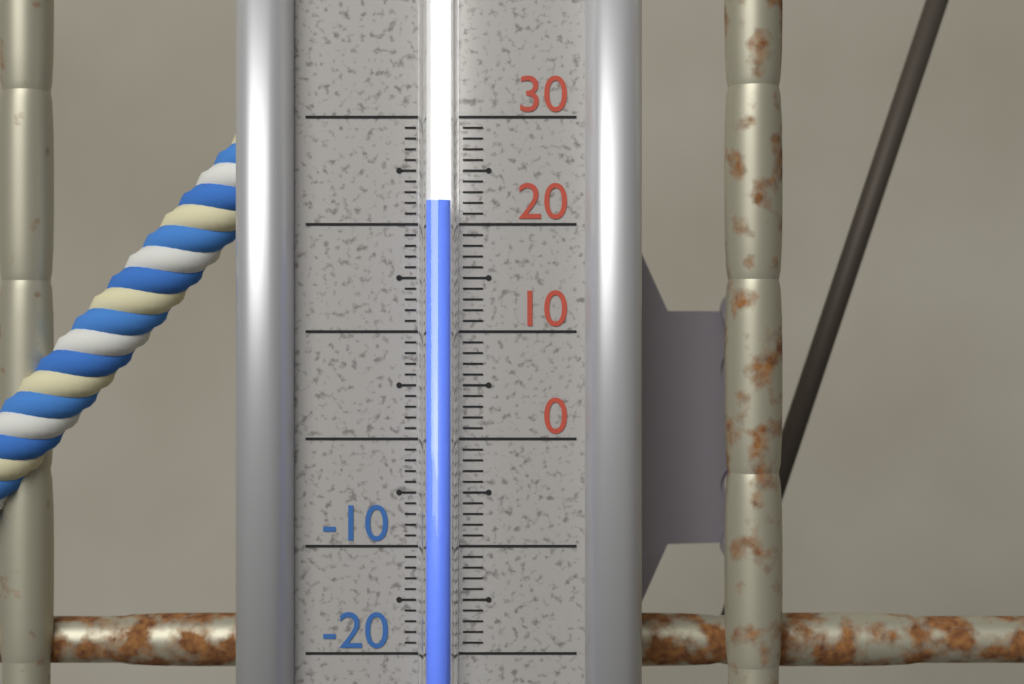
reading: 22 (no unit)
